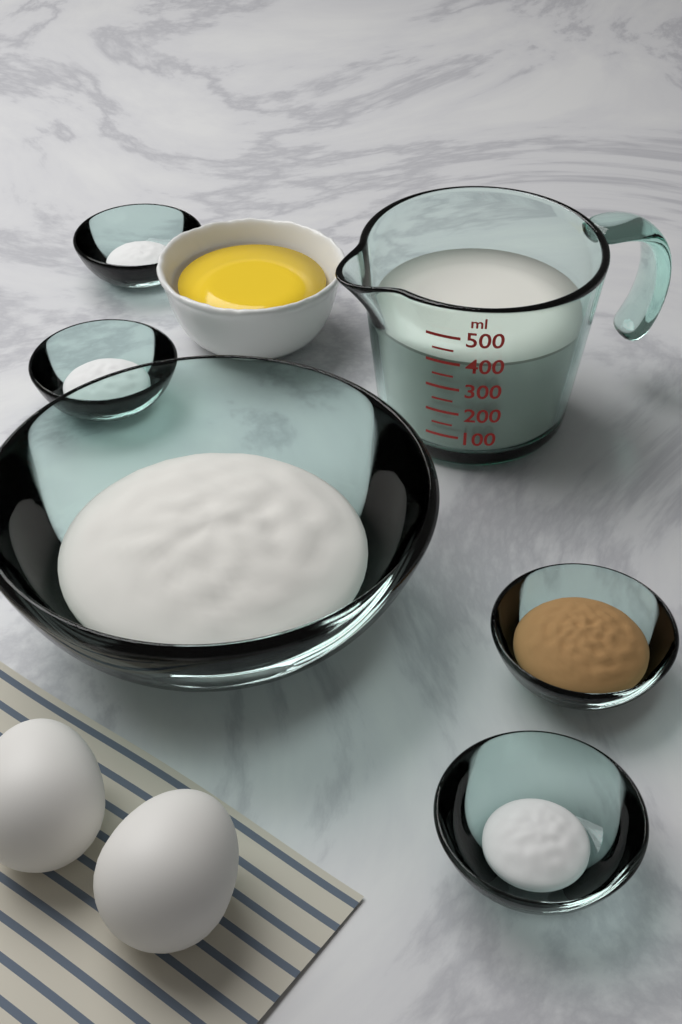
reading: 400 ml
